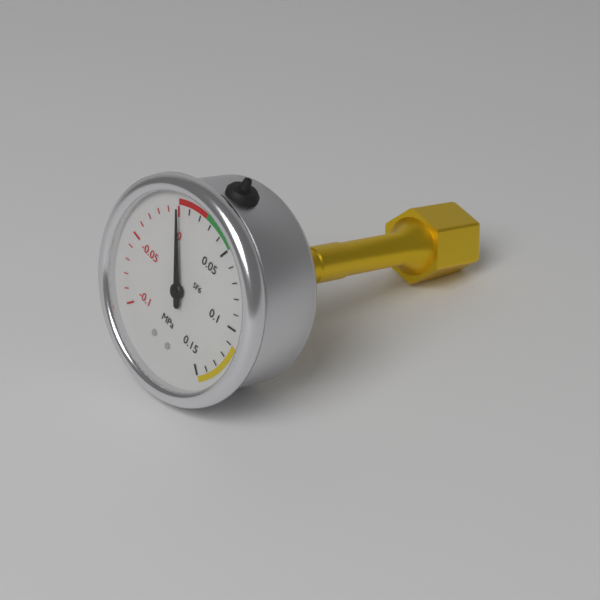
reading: 0.00 MPa
